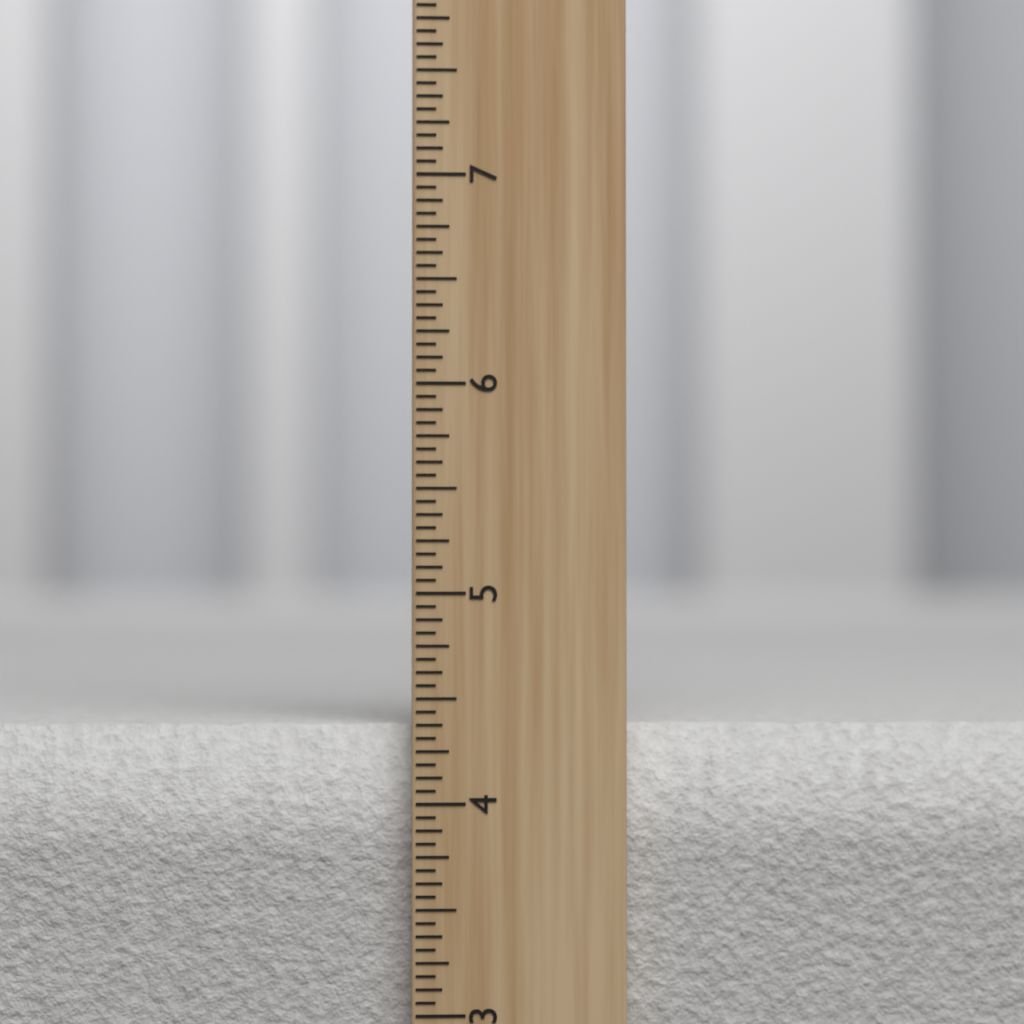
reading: 4.3750 inch
